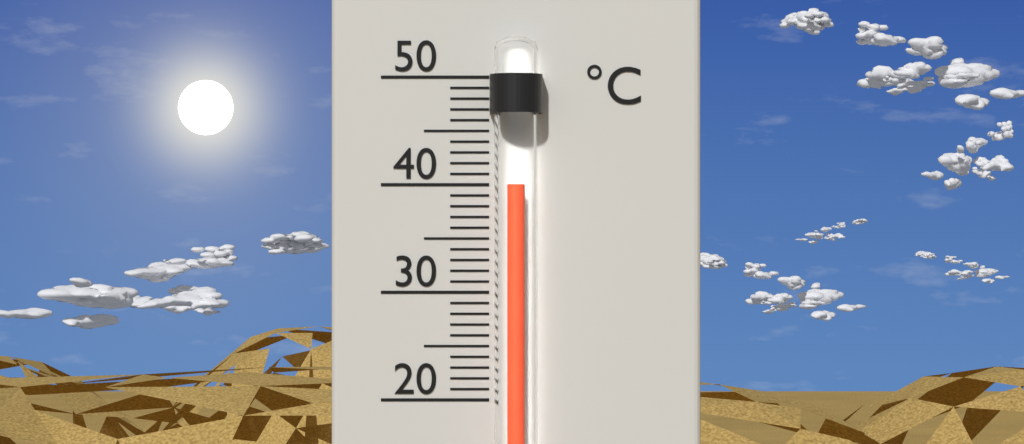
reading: 40 °C
